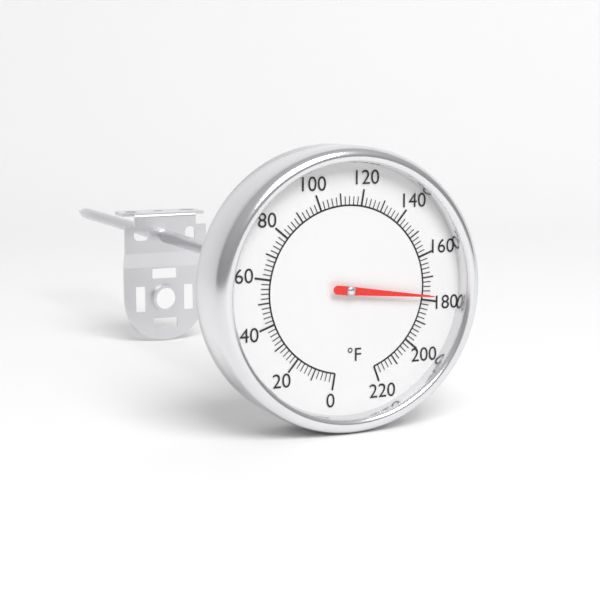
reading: 178 °F
